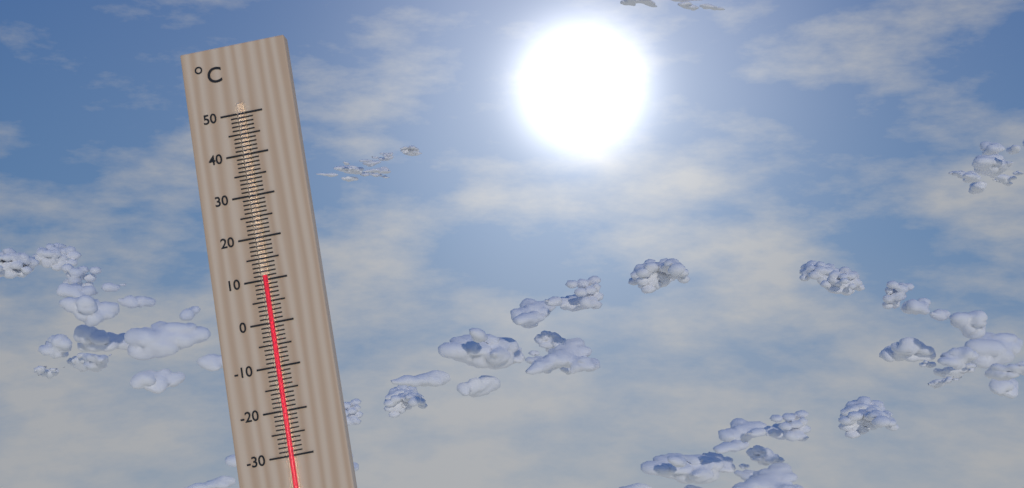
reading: 11 °C
